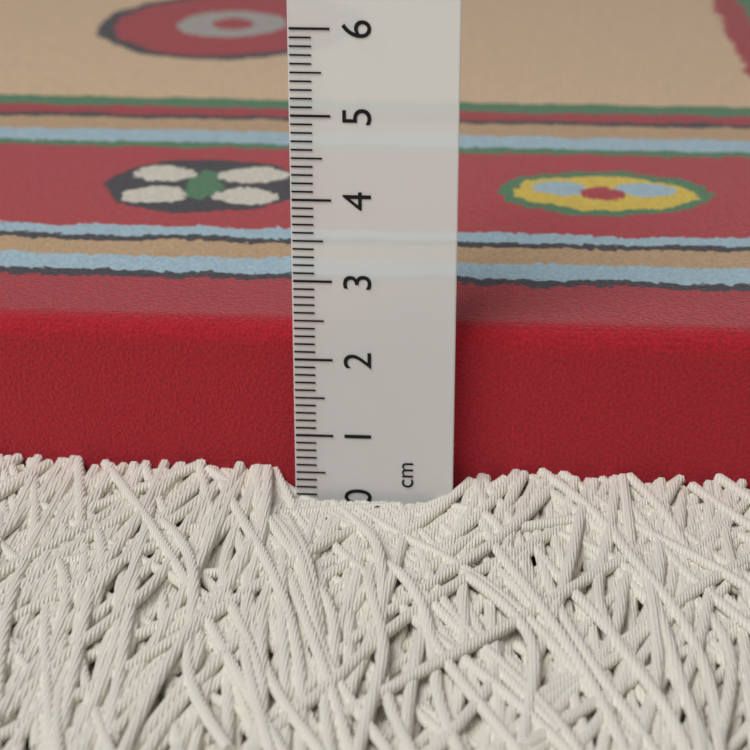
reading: 2.3 cm
